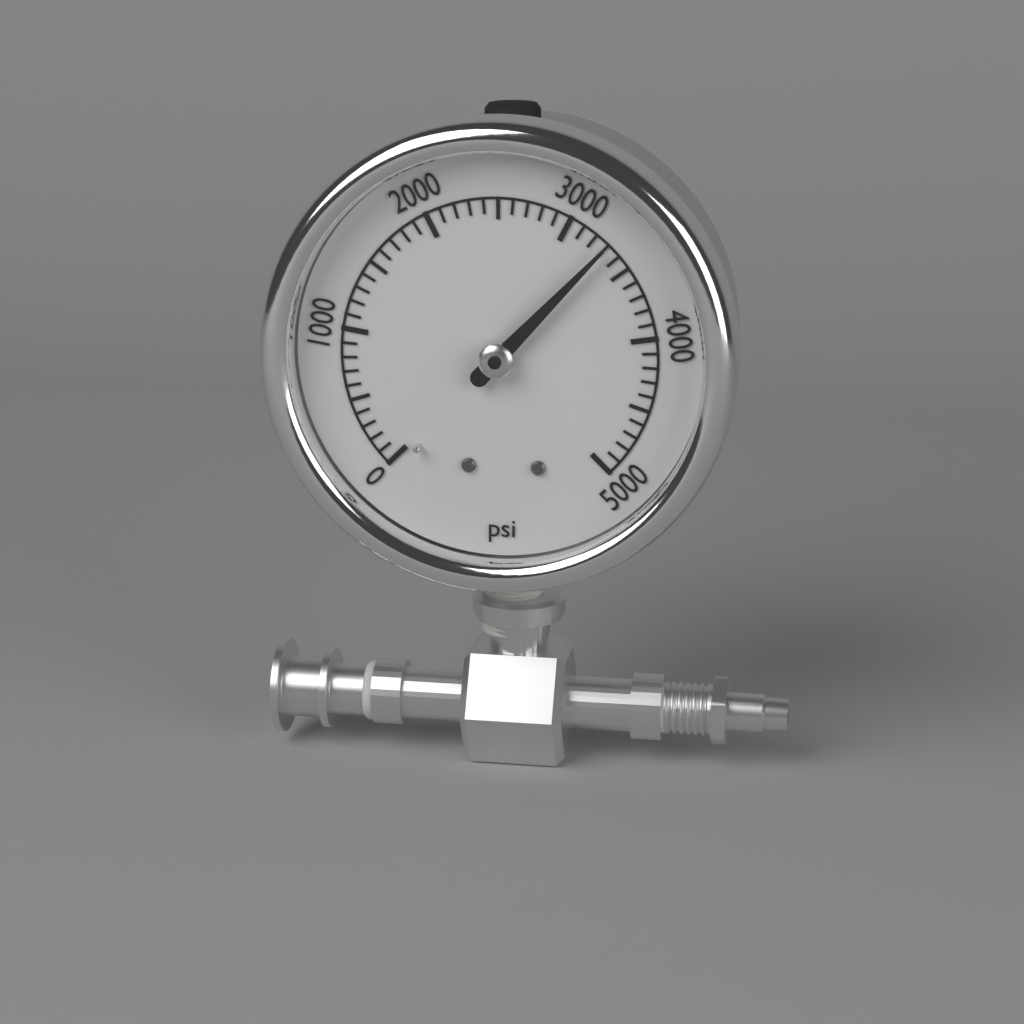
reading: 3300 psi
